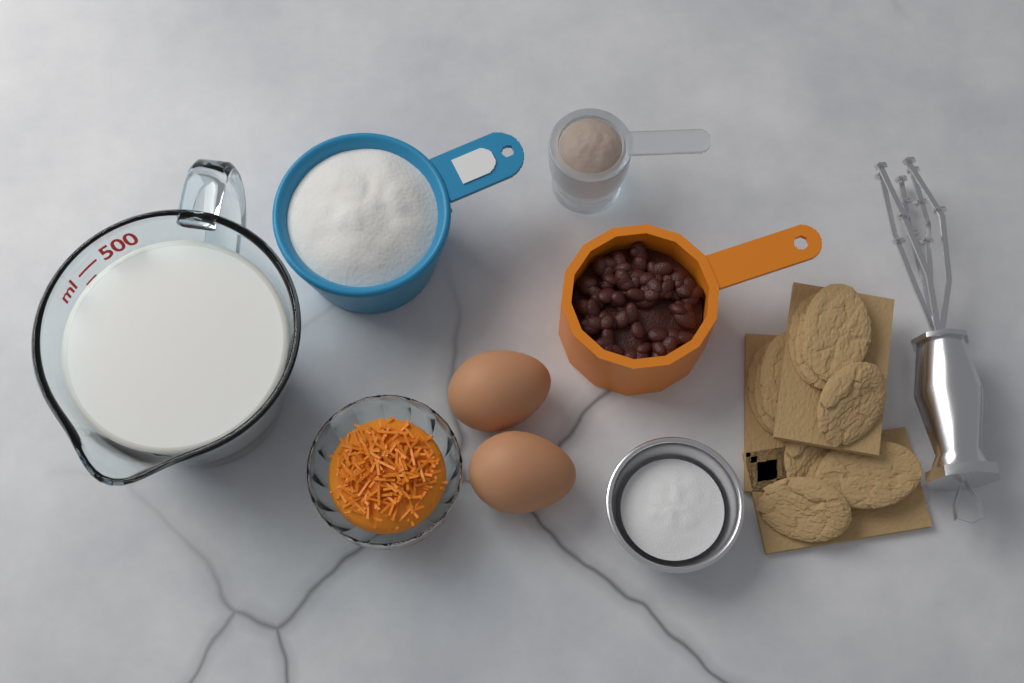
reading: 450 ml
